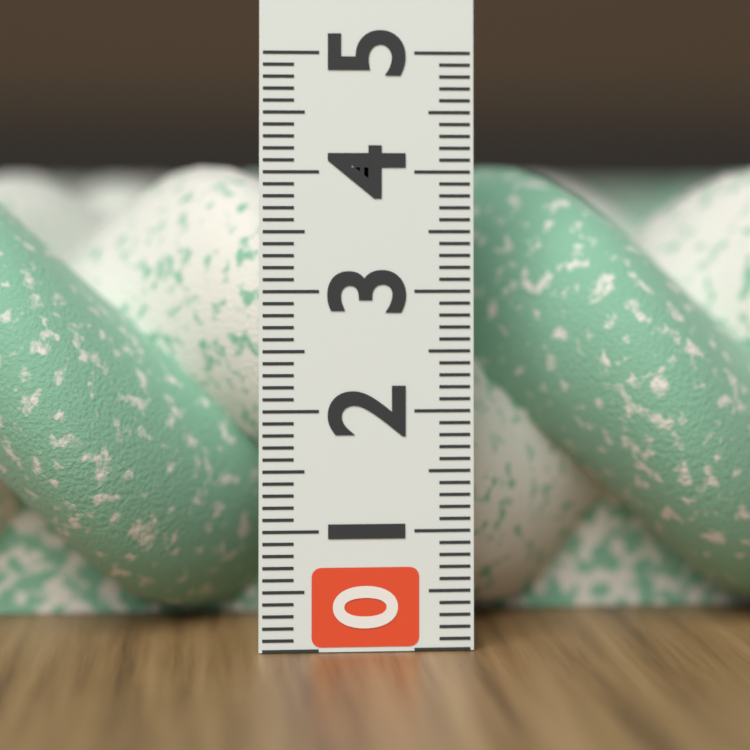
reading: 4.1 (no unit)
